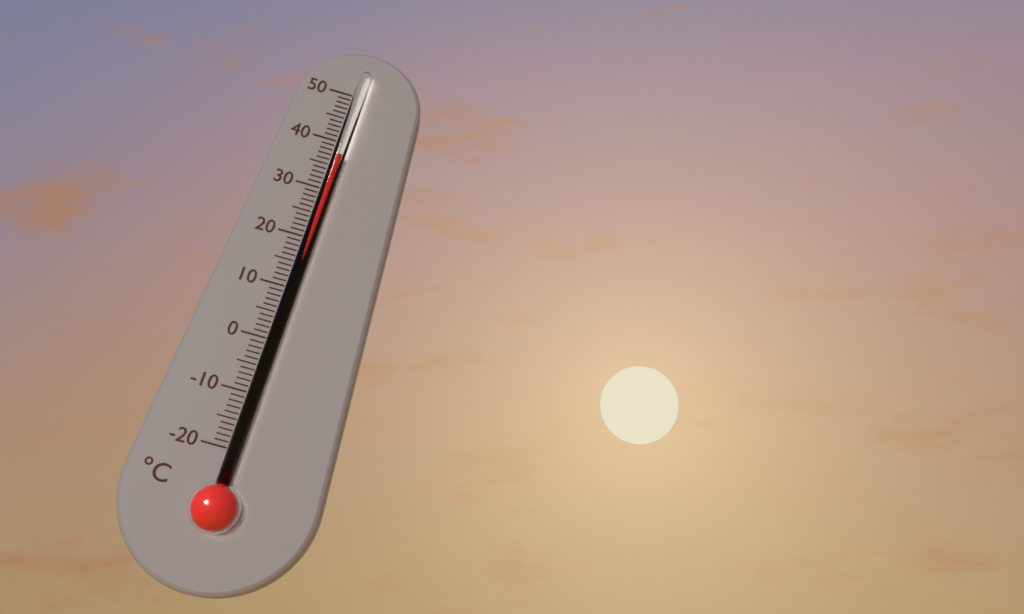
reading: 37 °C
